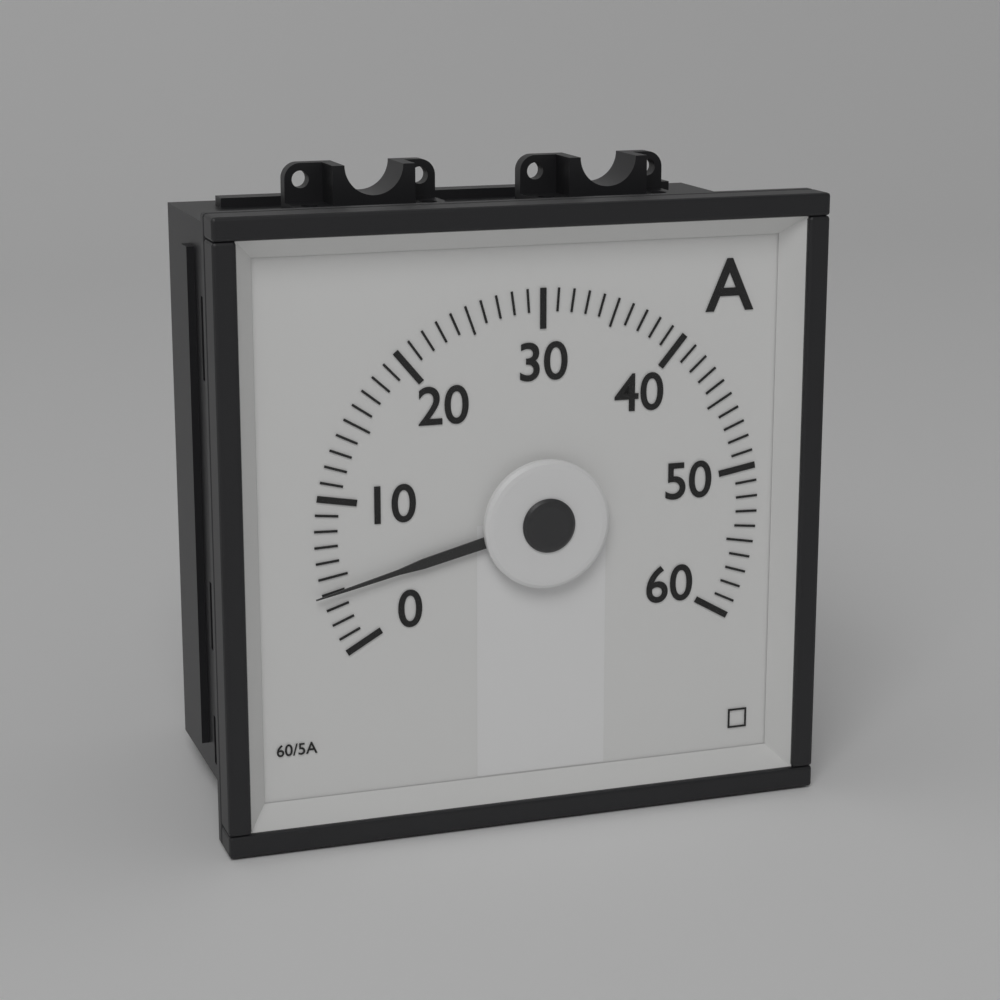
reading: 4 A
